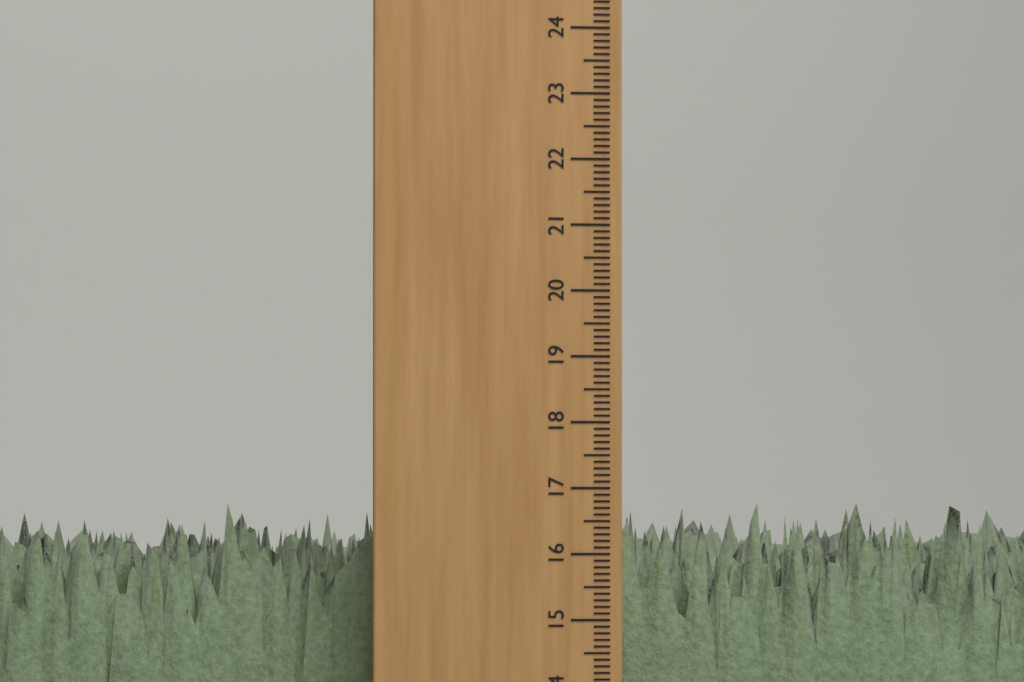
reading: 16.8 cm
